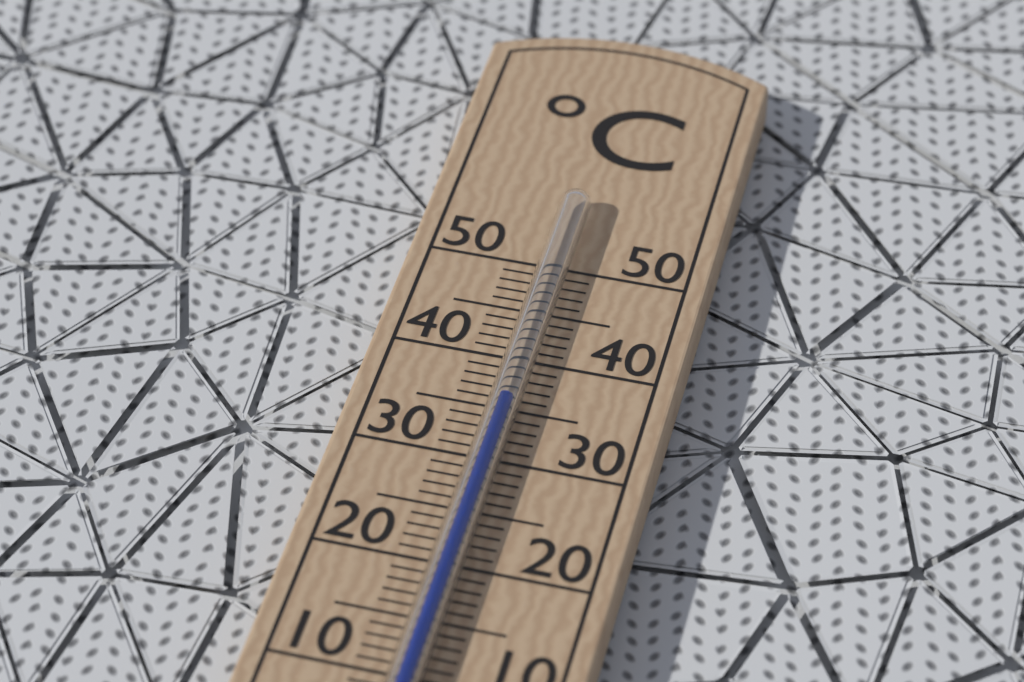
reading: 35 °C
